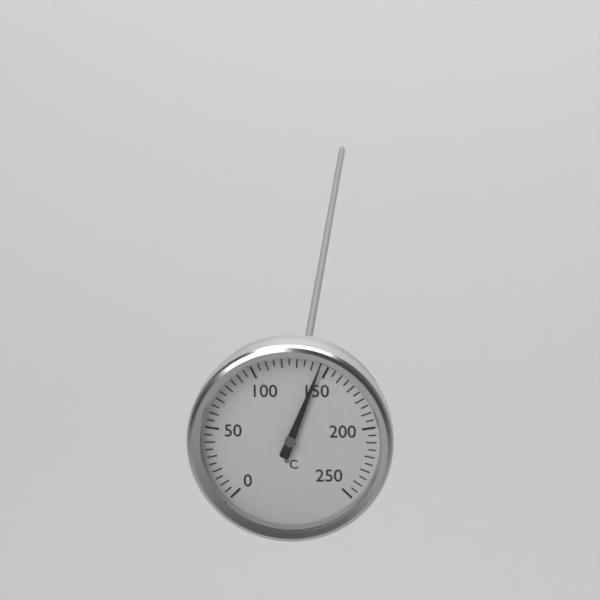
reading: 145 °C
